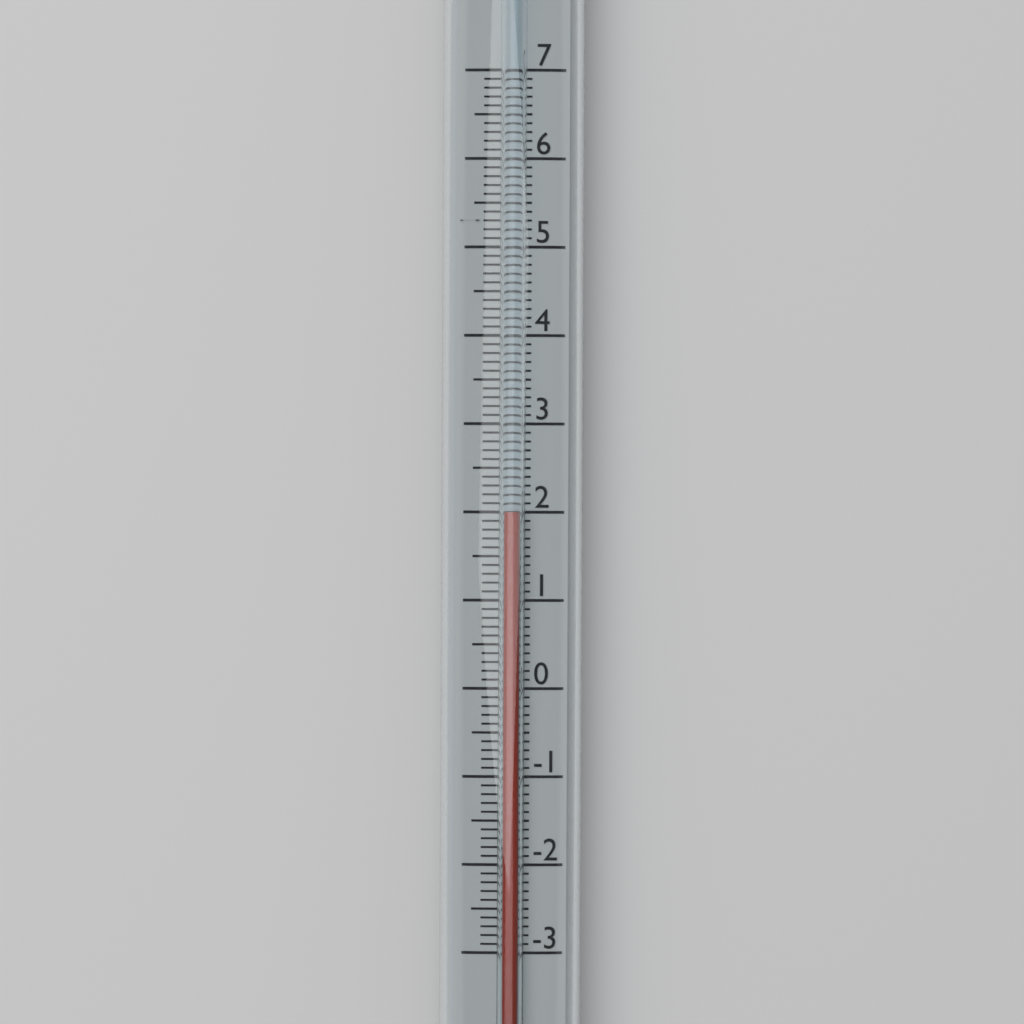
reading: 2.0 (no unit)
